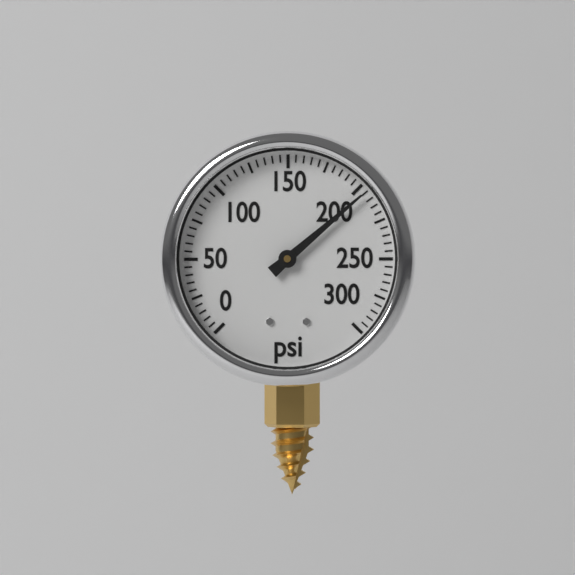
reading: 205 psi
